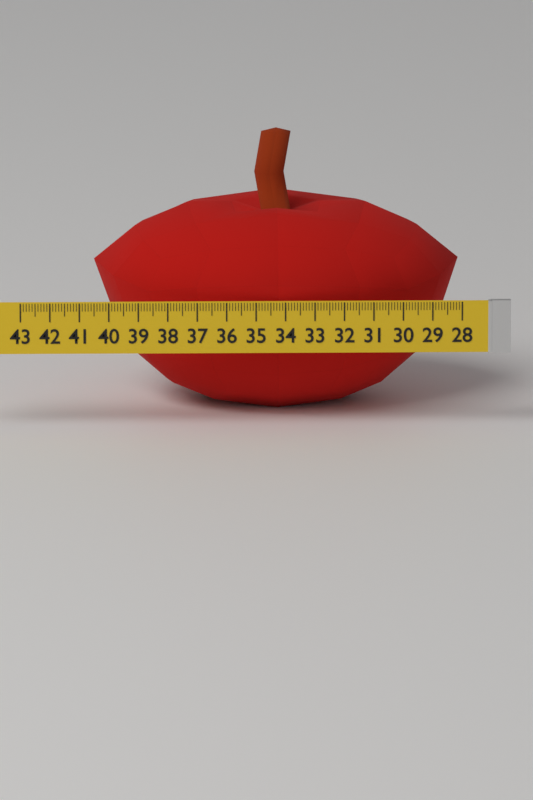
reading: 40.5 (no unit)
